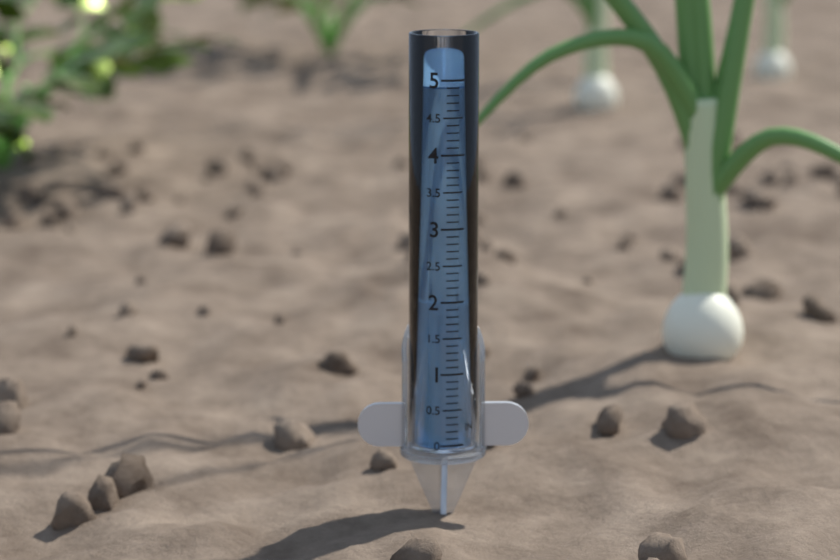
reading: 4.9 in
